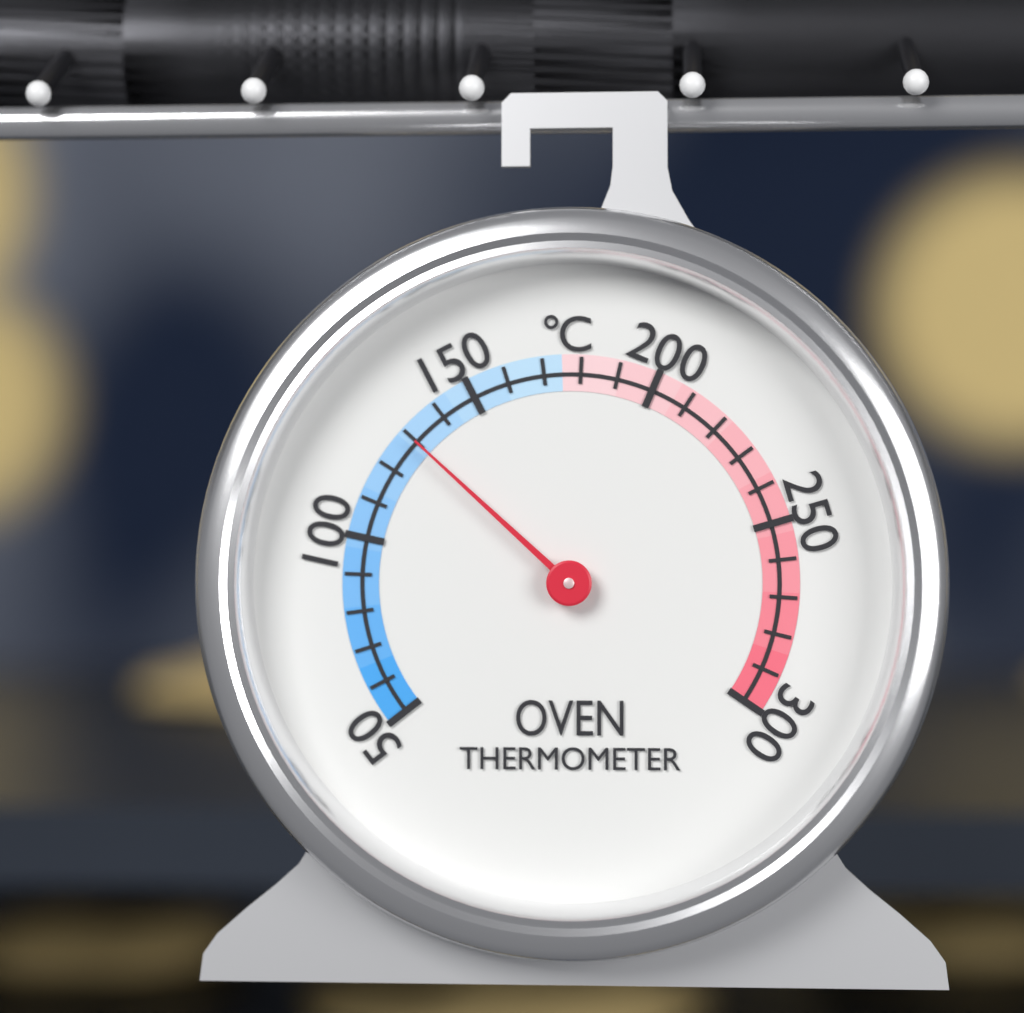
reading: 130 °C
